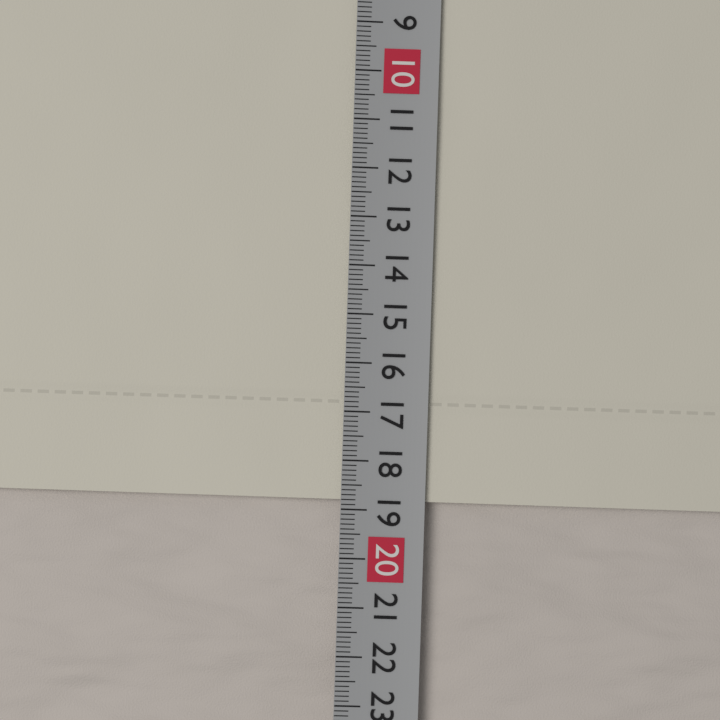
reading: 18.8 cm
